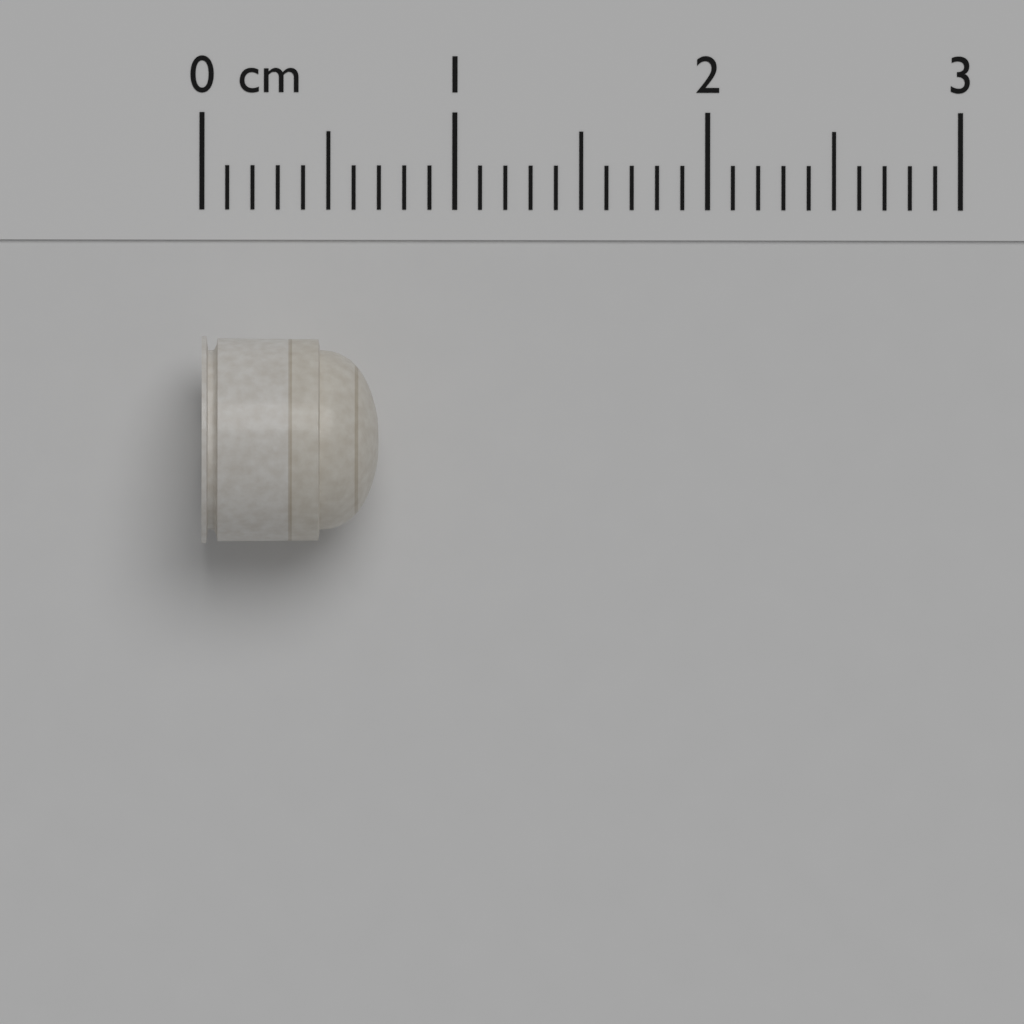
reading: 0.7 cm
